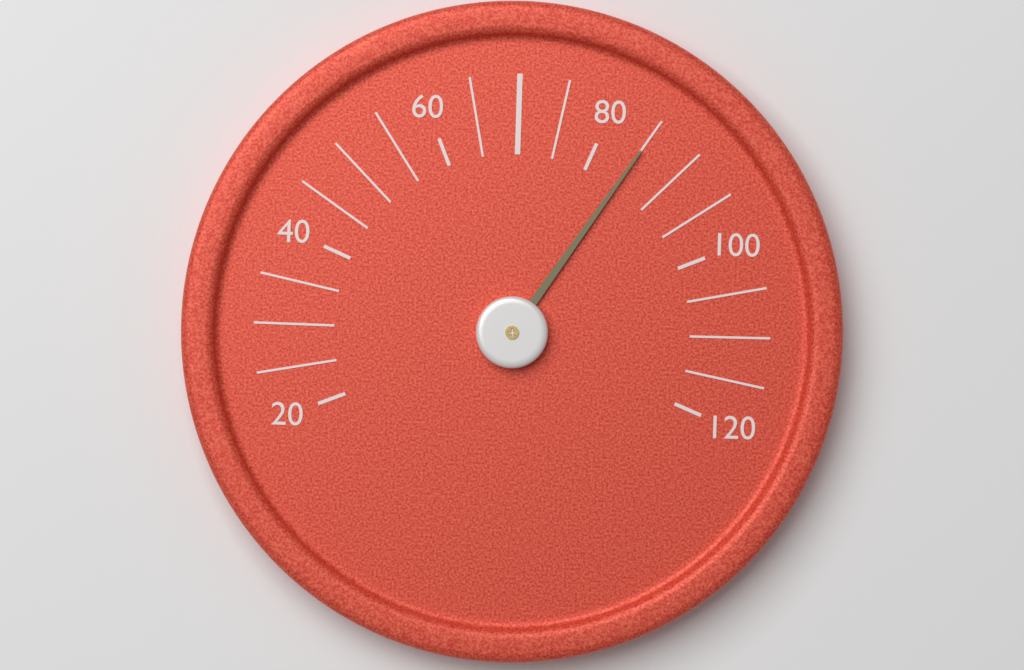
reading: 85 (no unit)
